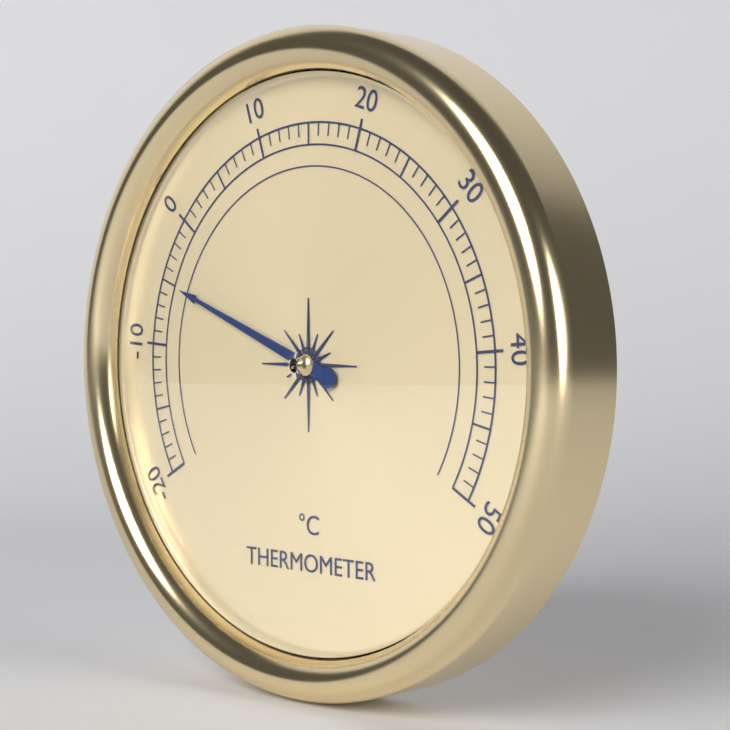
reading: -5 °C
